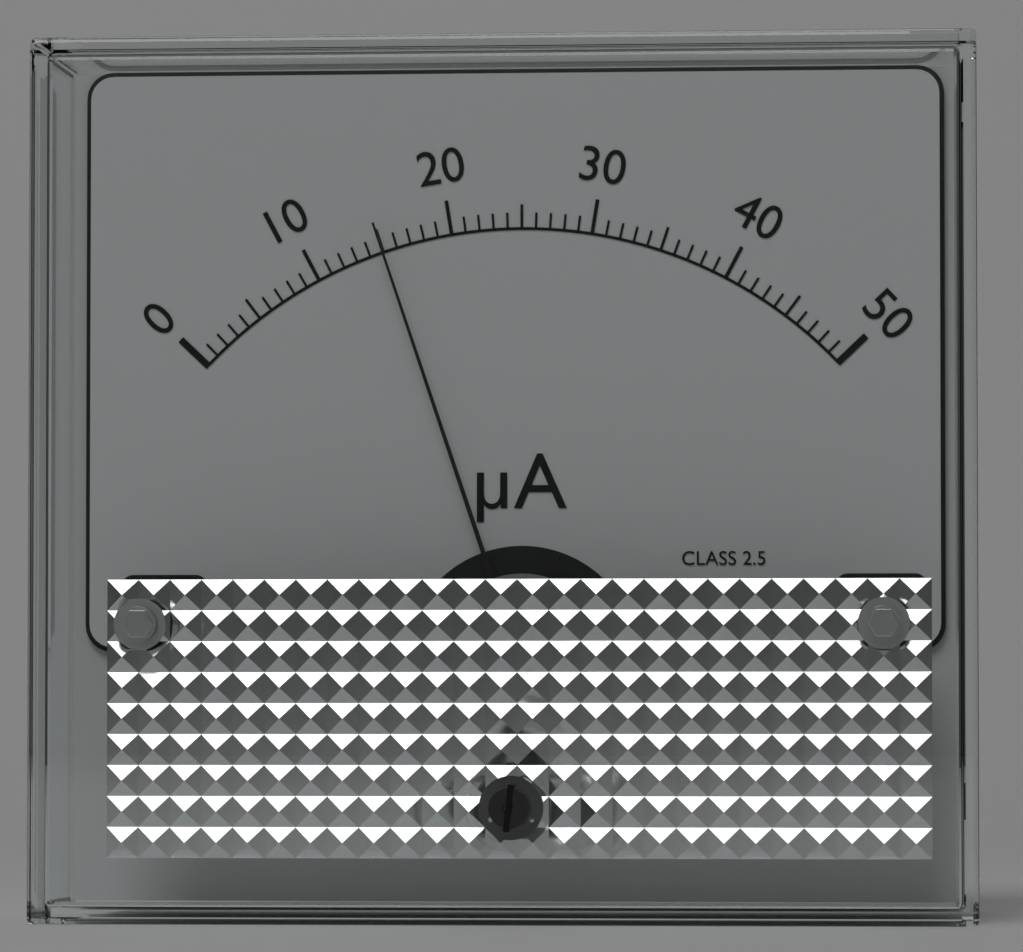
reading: 15 µA
